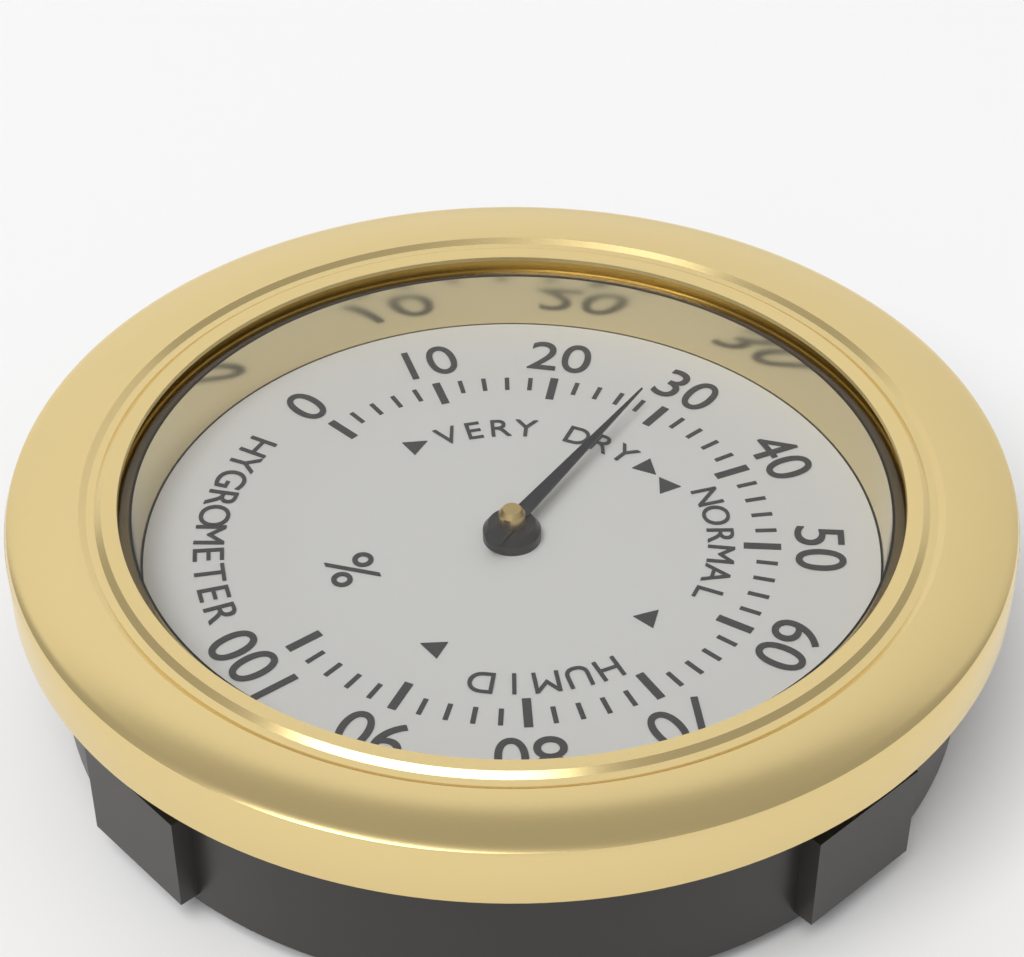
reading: 28 %
